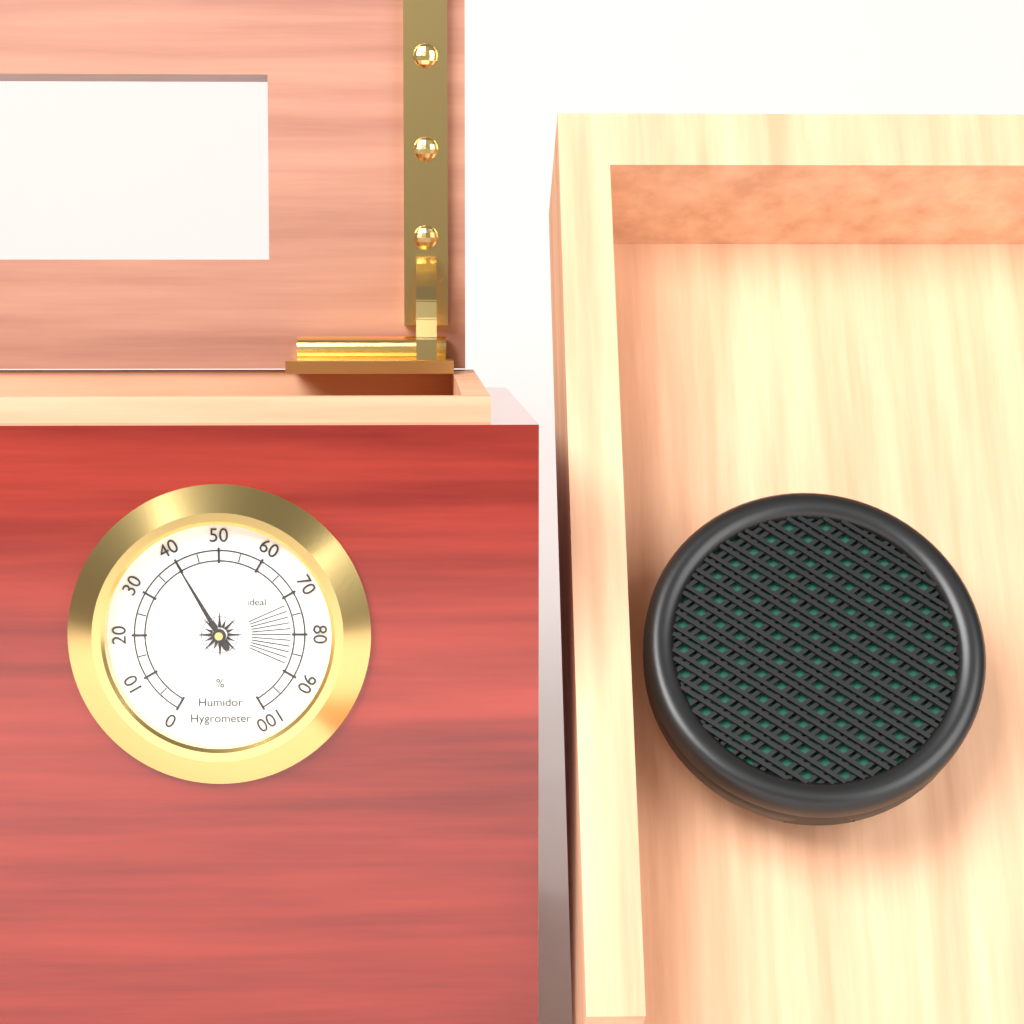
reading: 40 %
